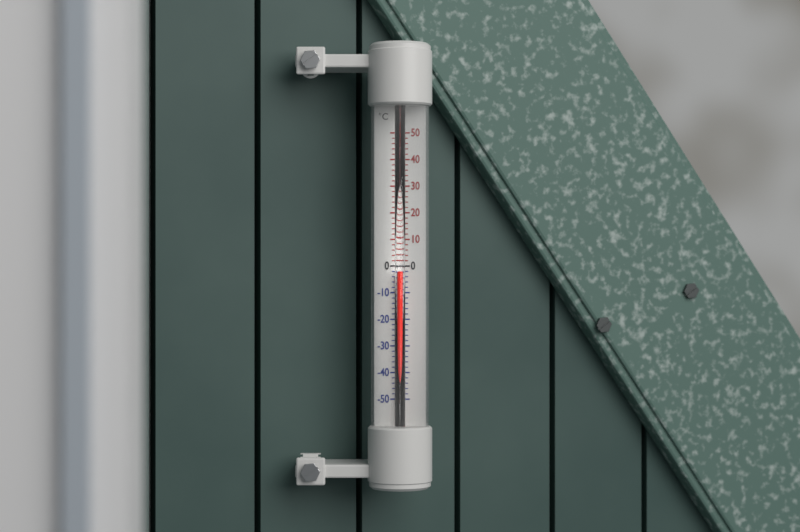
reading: -2 °C
